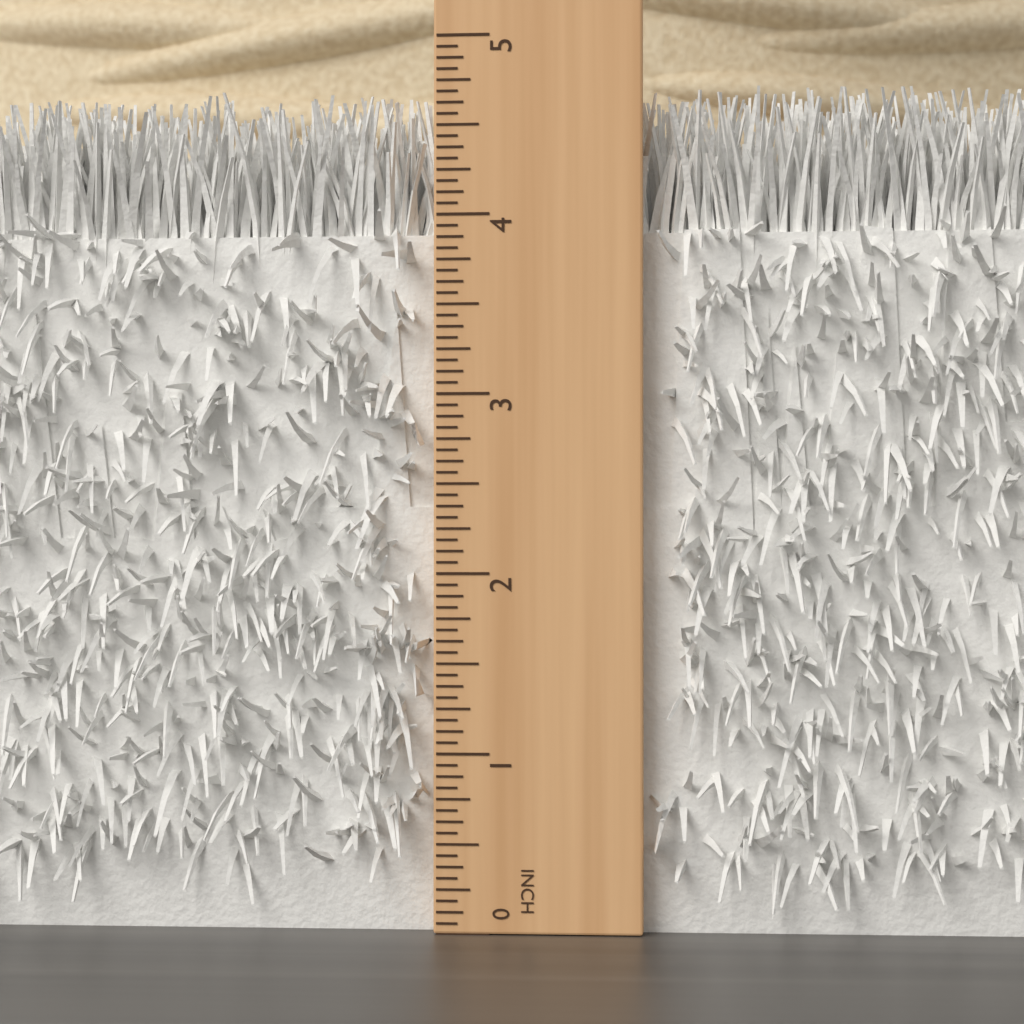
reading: 4.6875 in
